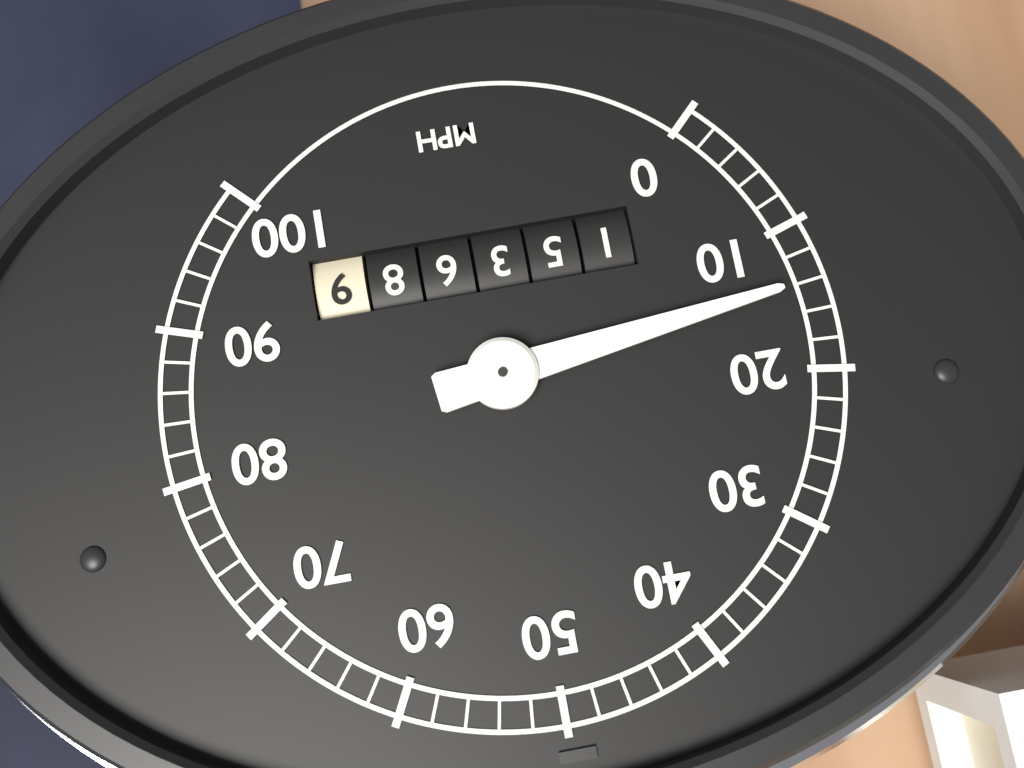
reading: 14 mph
